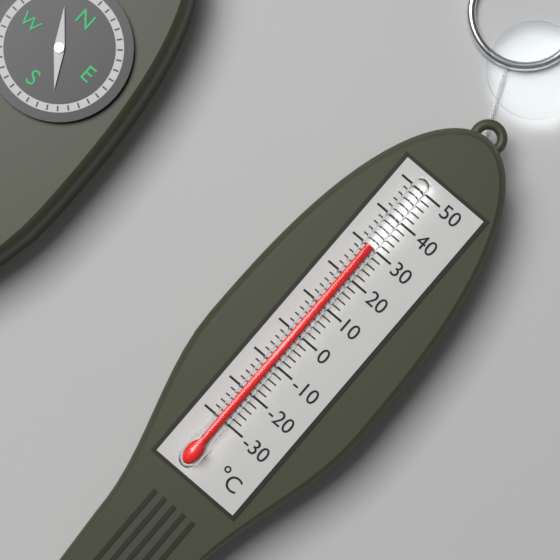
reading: 30 °C
